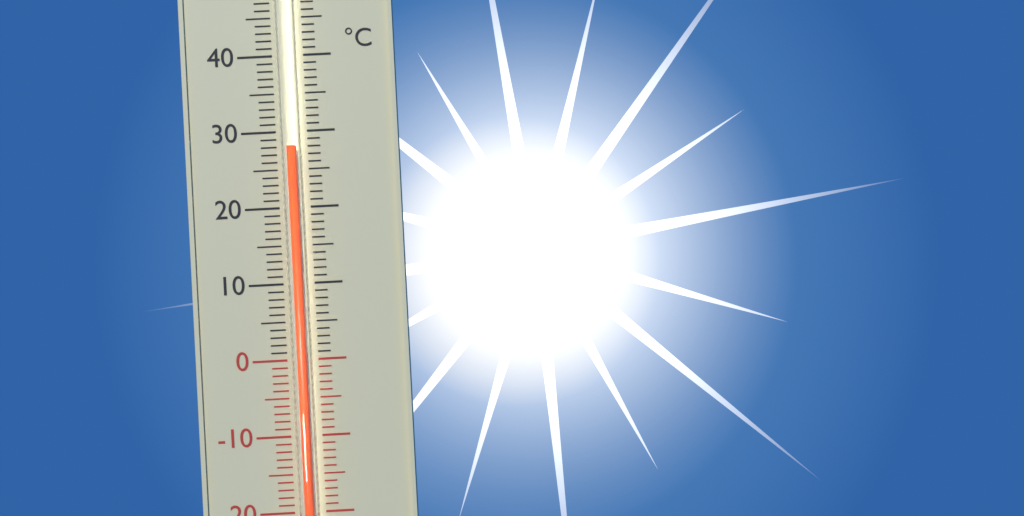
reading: 28 °C
